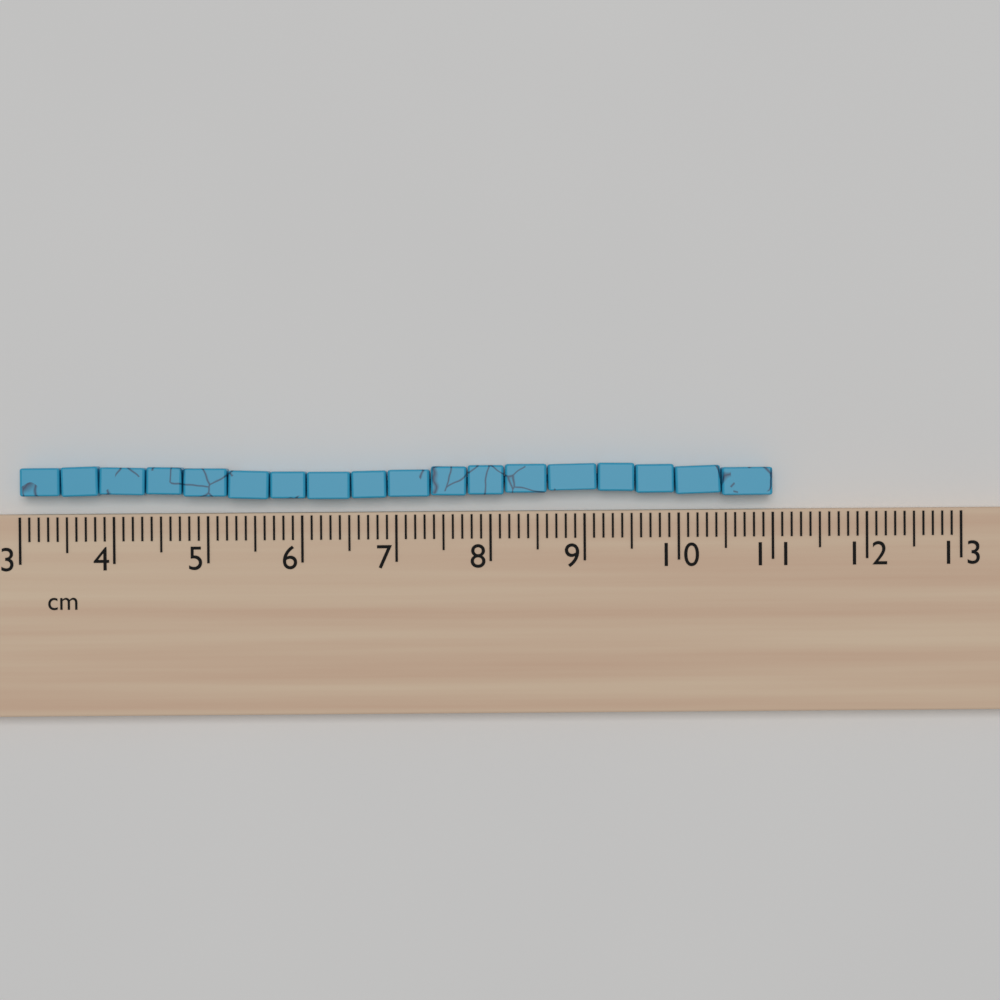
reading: 11.0 cm
